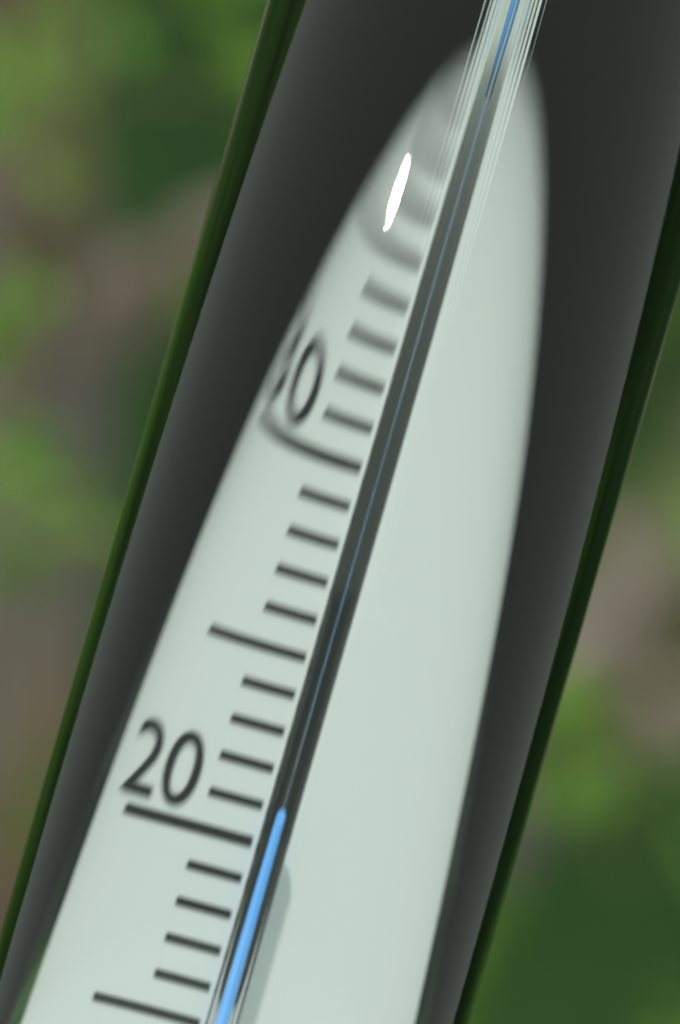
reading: 21 °C
